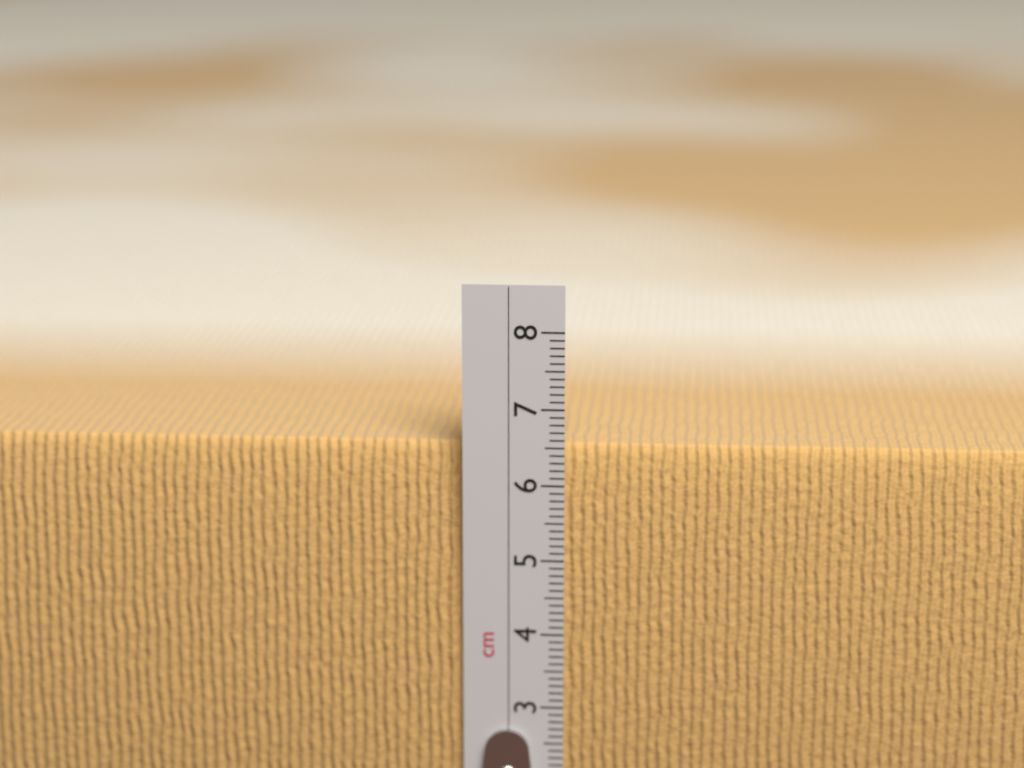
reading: 6.5 cm
